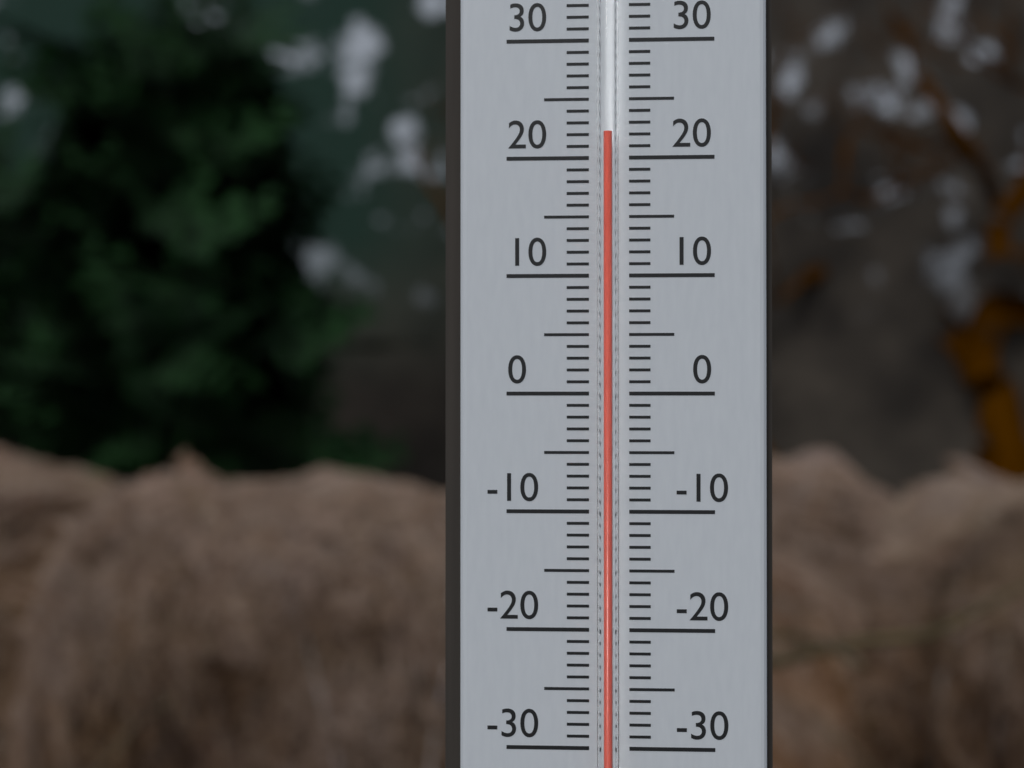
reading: 22 °C
